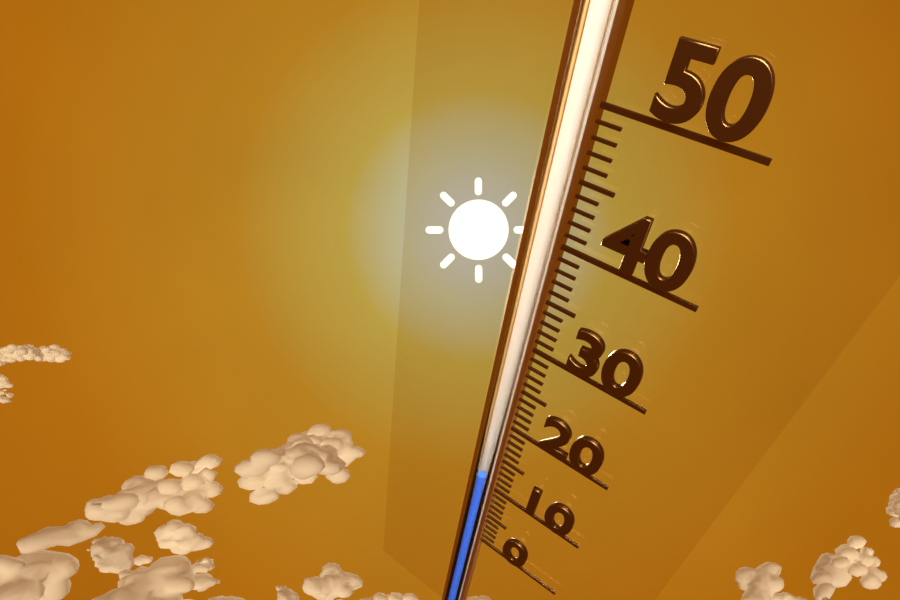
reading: 11 (no unit)
